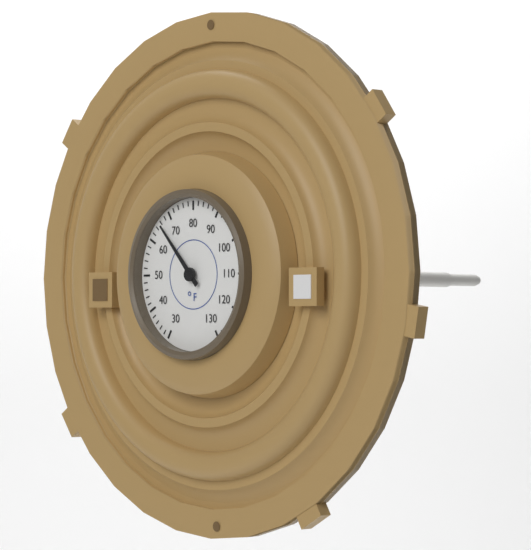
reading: 66 °F
